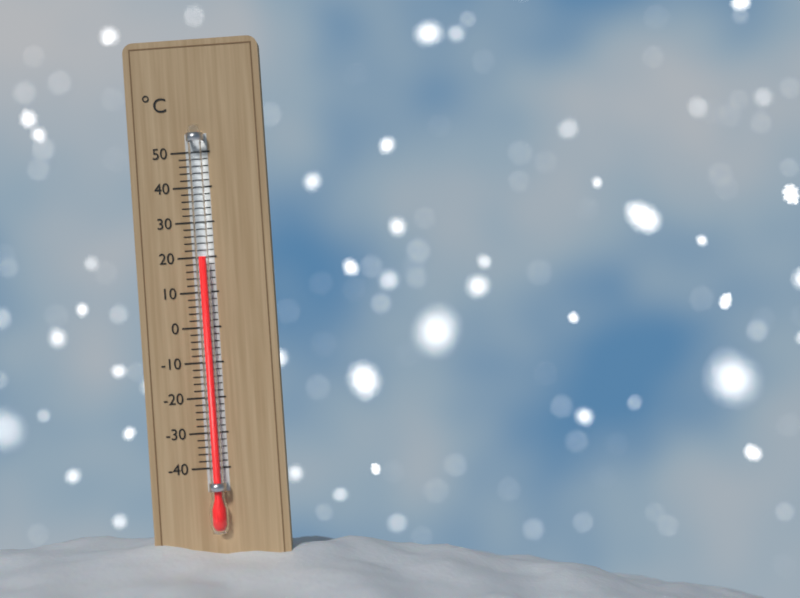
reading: 20 °C
